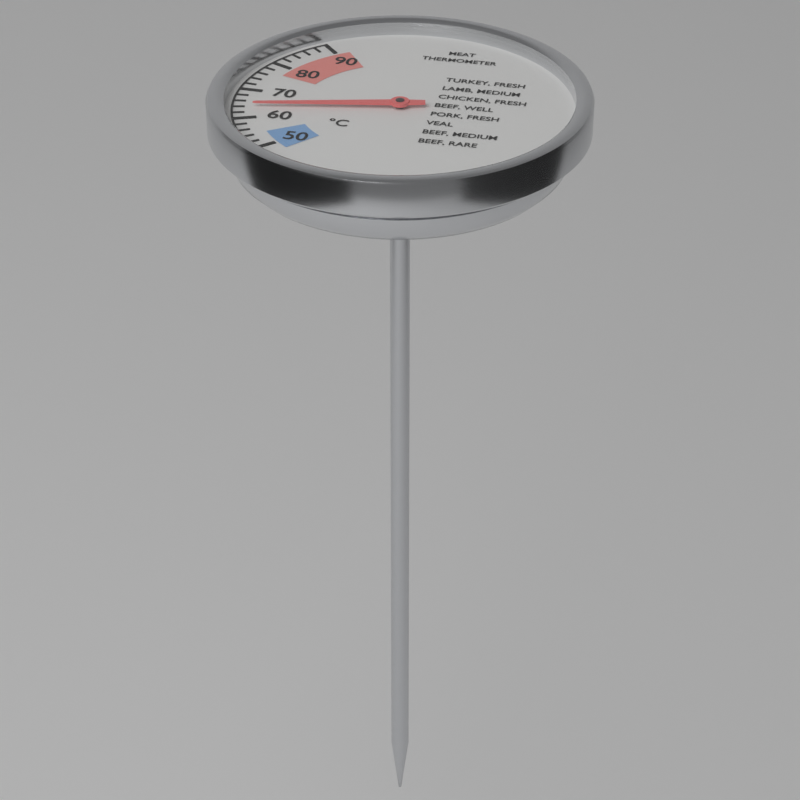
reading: 64 °C
